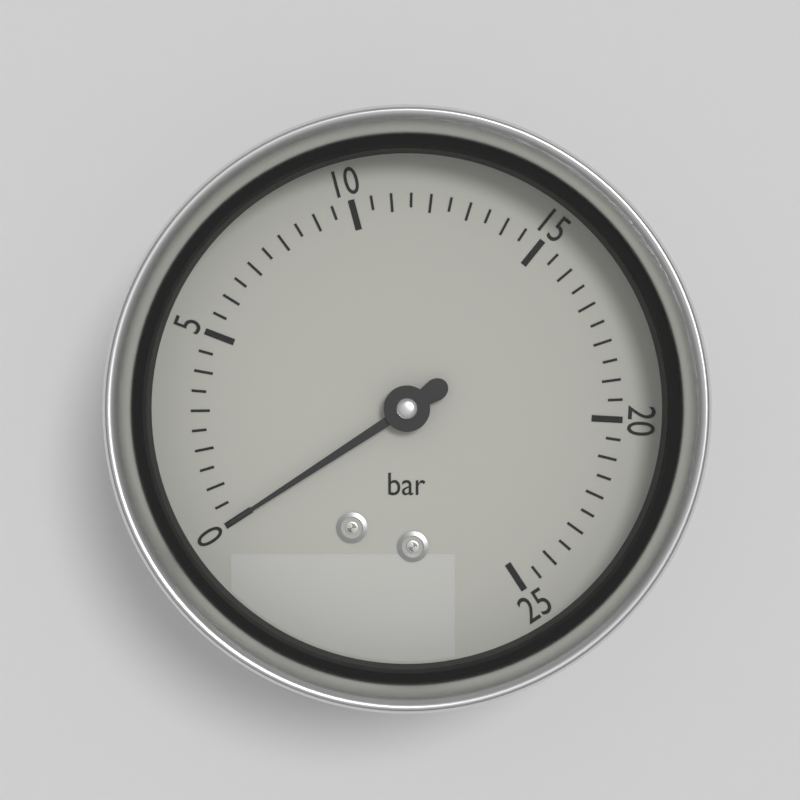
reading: 0.0 bar
